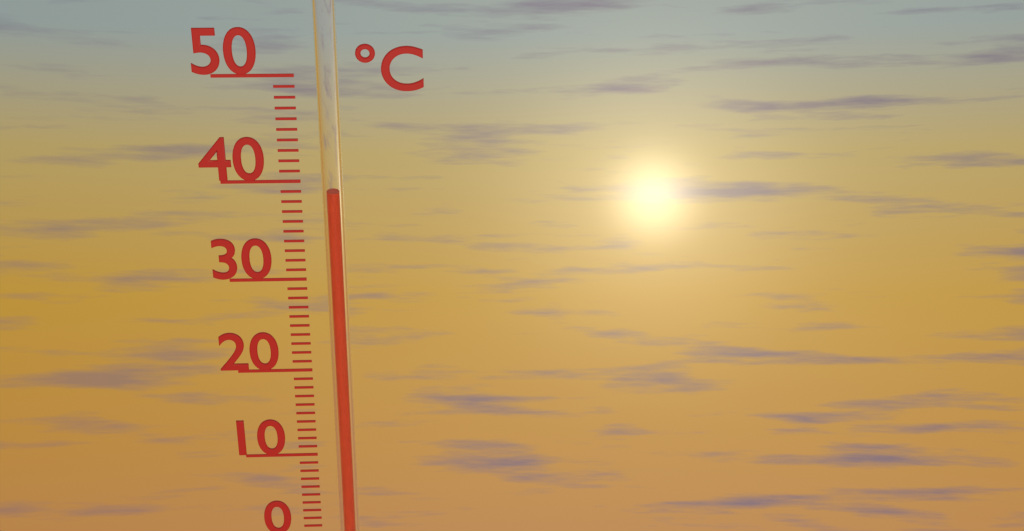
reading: 39 °C
